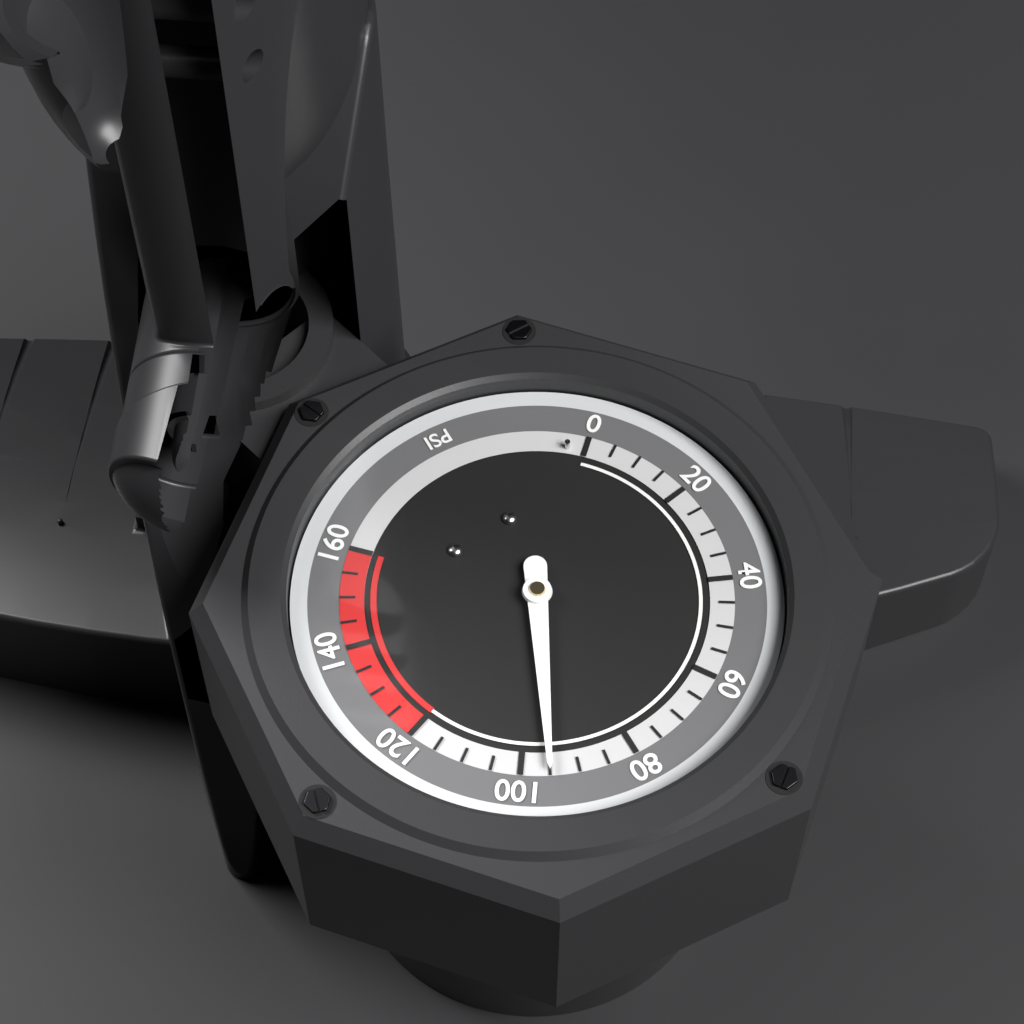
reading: 95 psi
